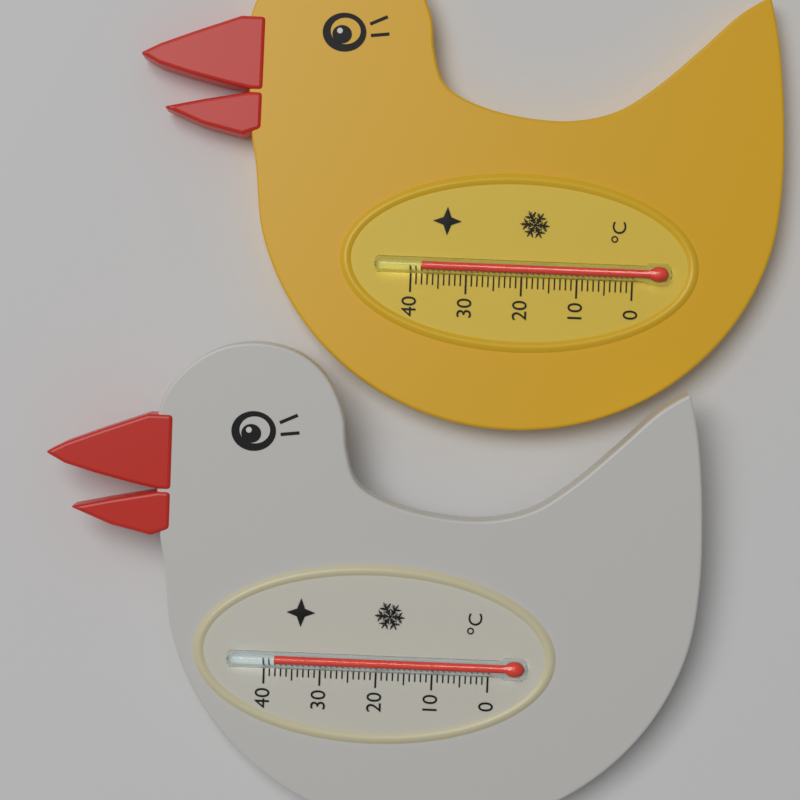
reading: 38 °C
